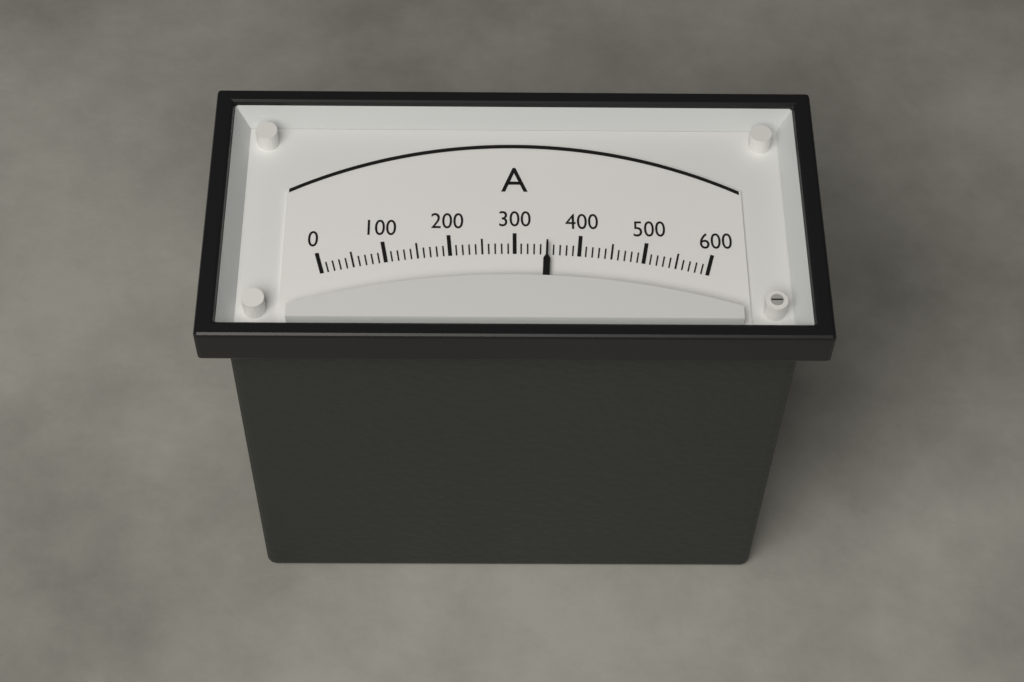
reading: 350 A
